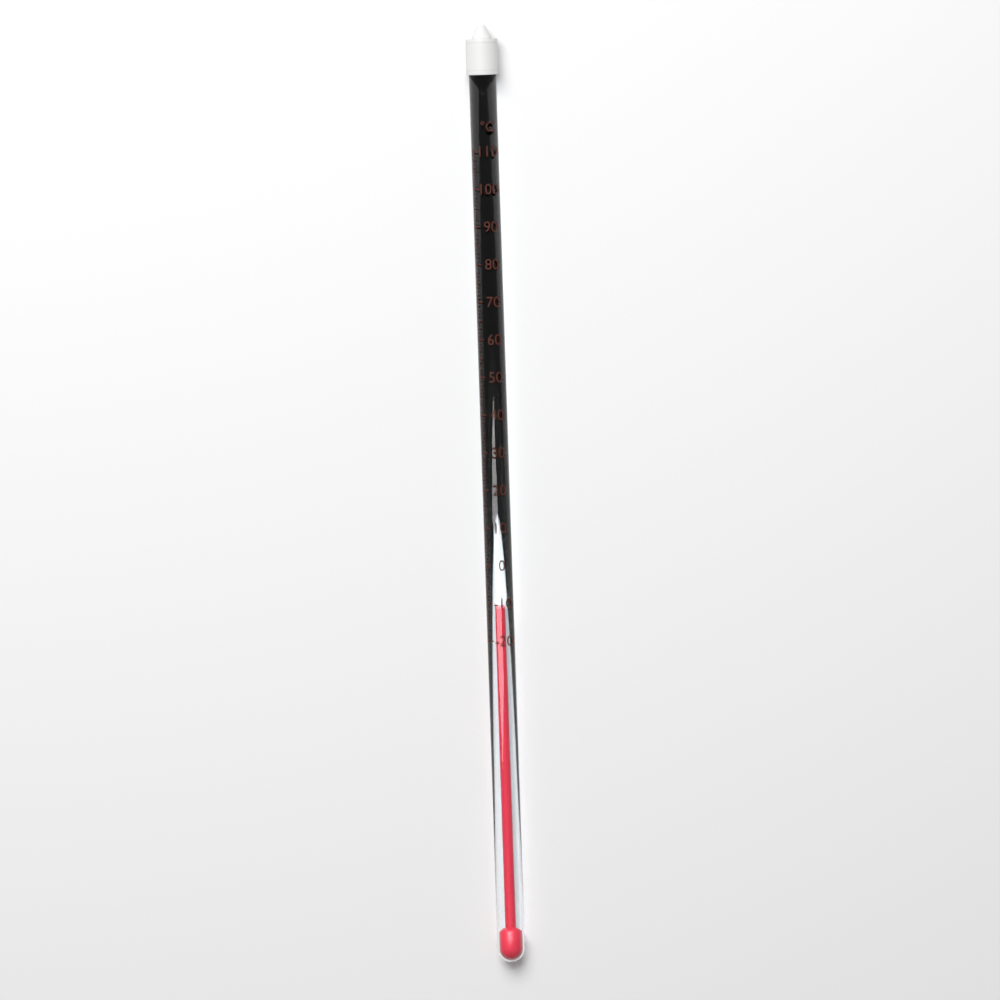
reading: -12 °C
